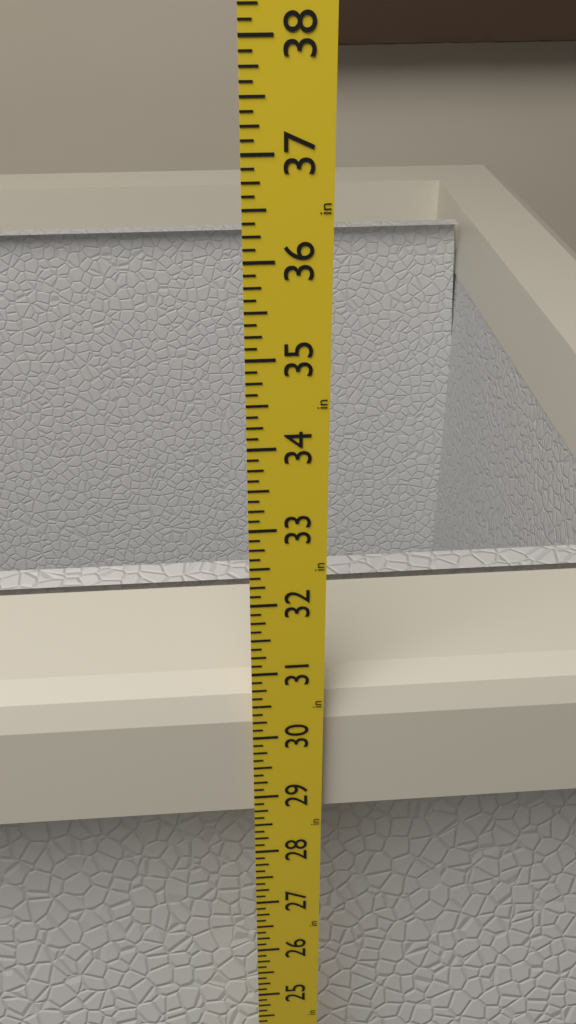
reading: 30.625 in
